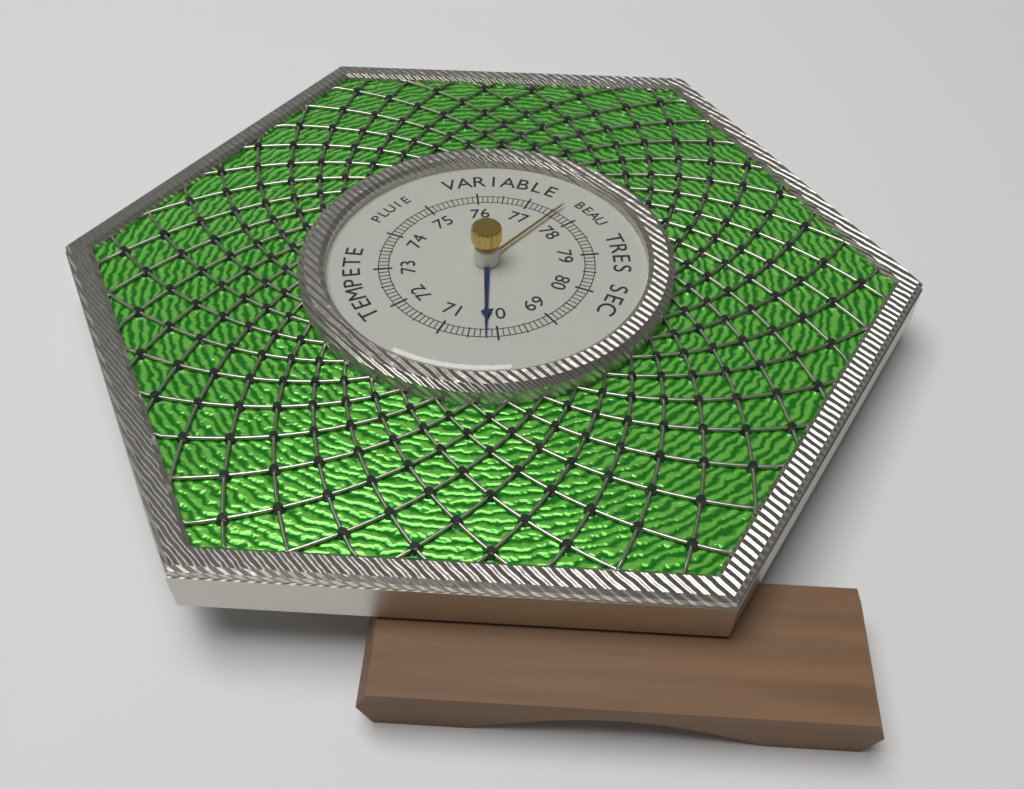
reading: 70.2 (no unit)
